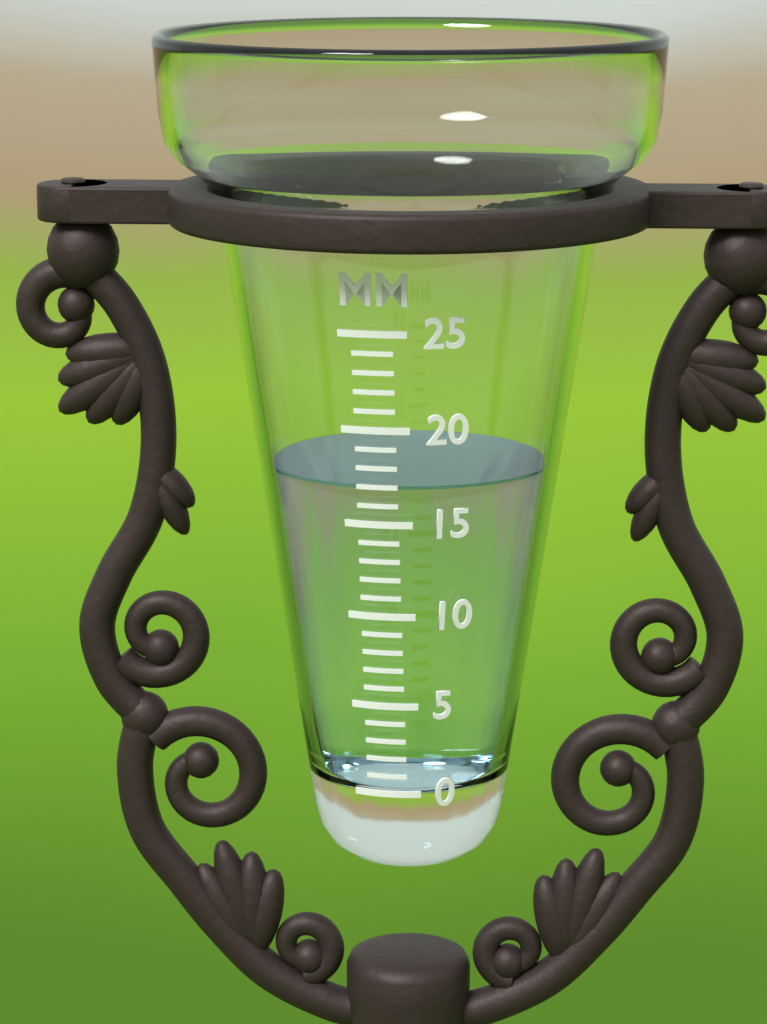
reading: 17 mm
